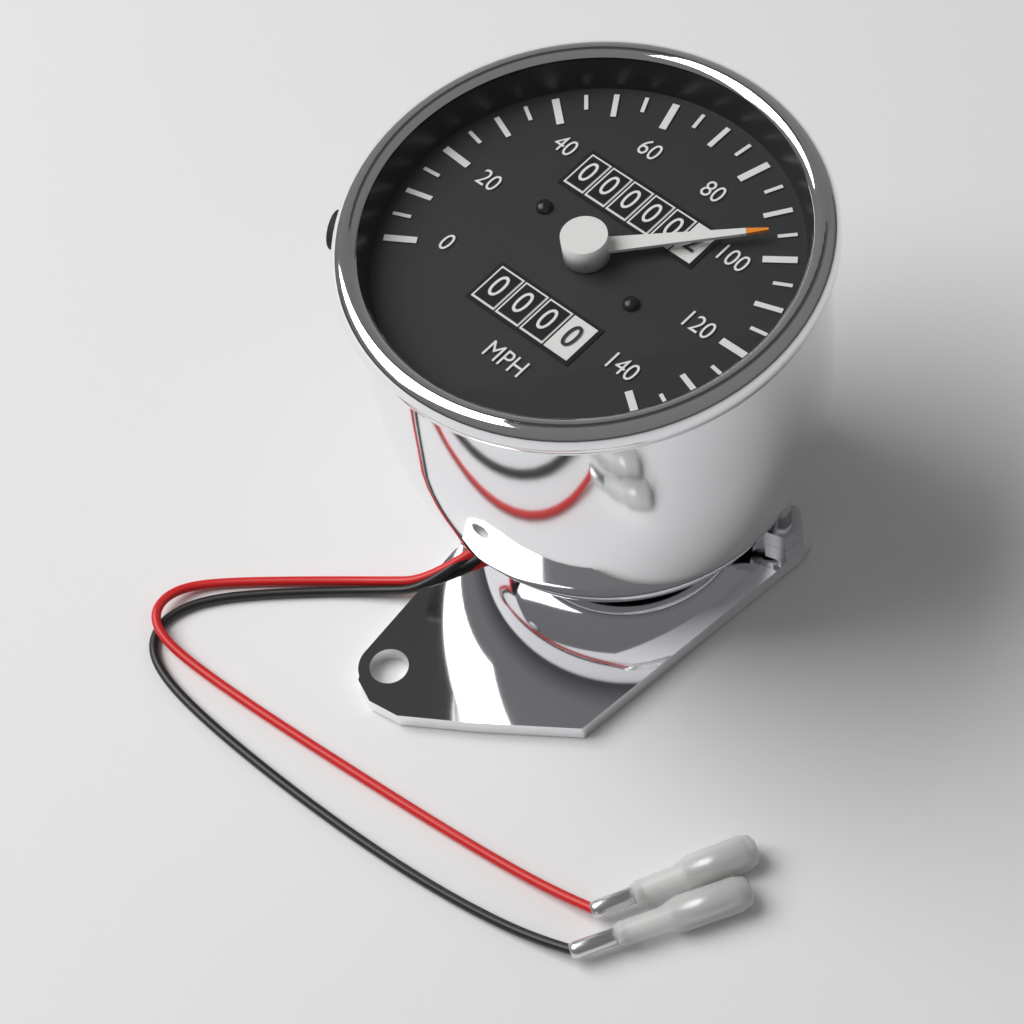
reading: 95 mph
